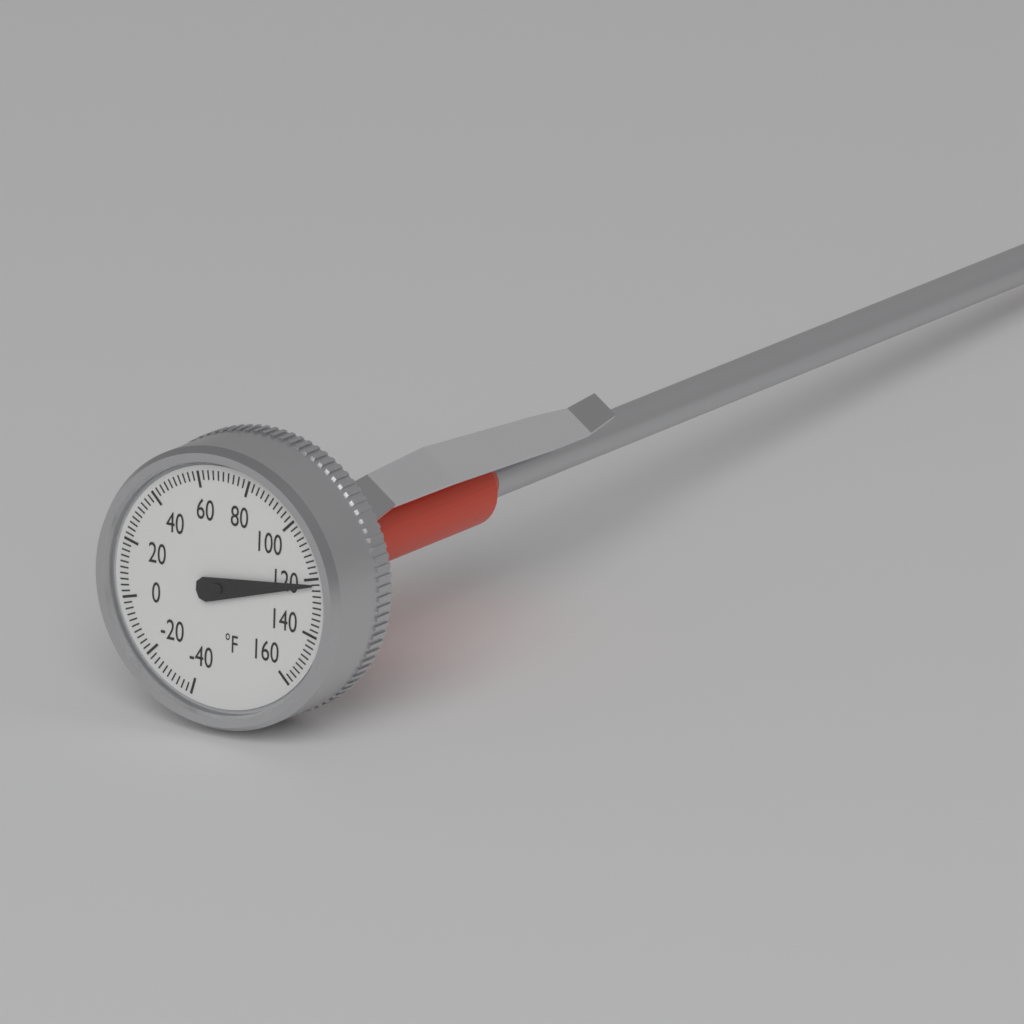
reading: 122 °F
